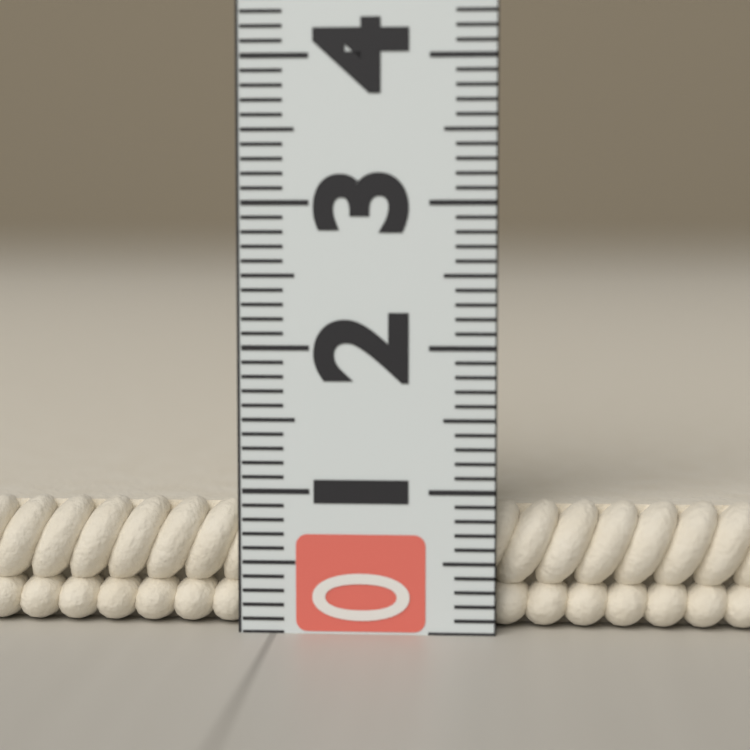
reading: 0.9 (no unit)
